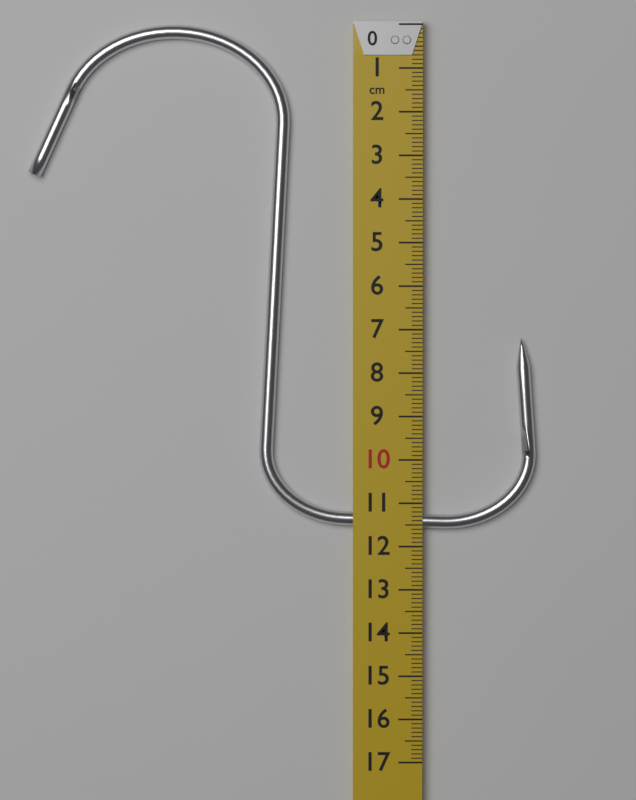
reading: 11.6 cm
